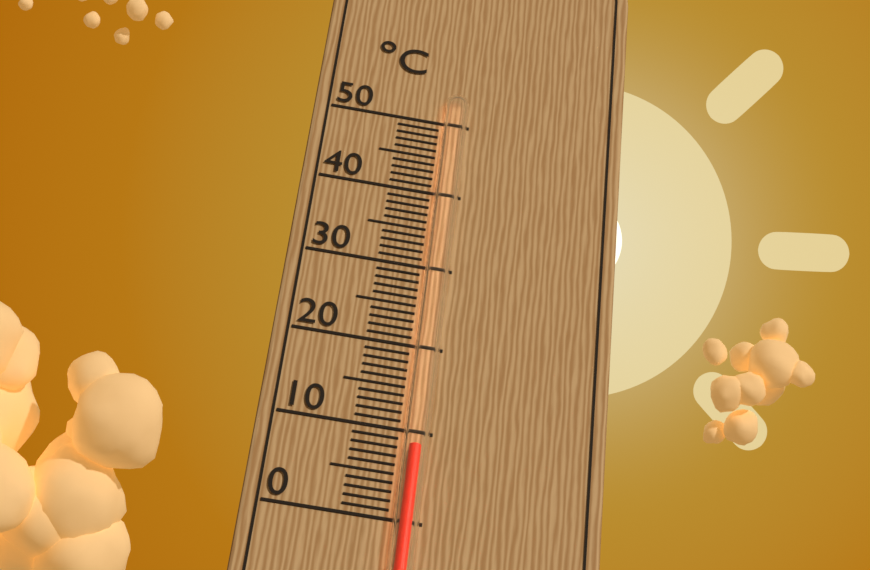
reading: 8 °C
